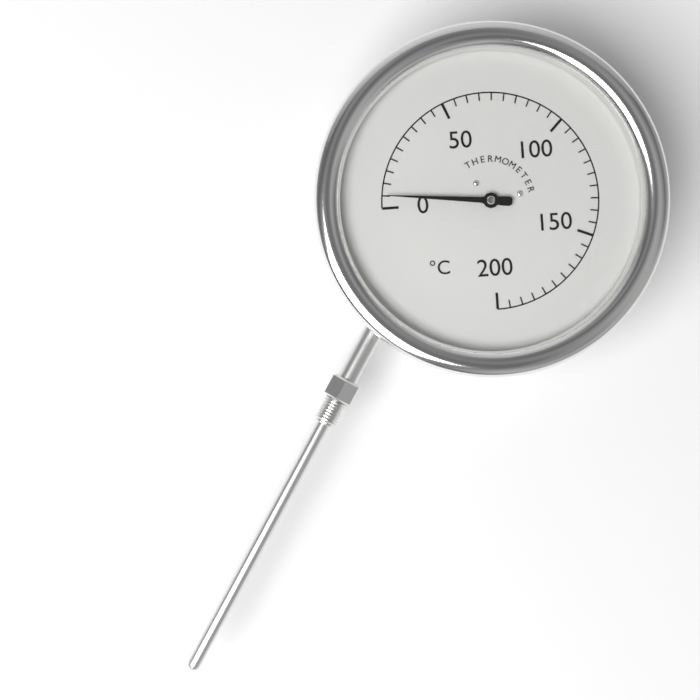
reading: 5 °C
